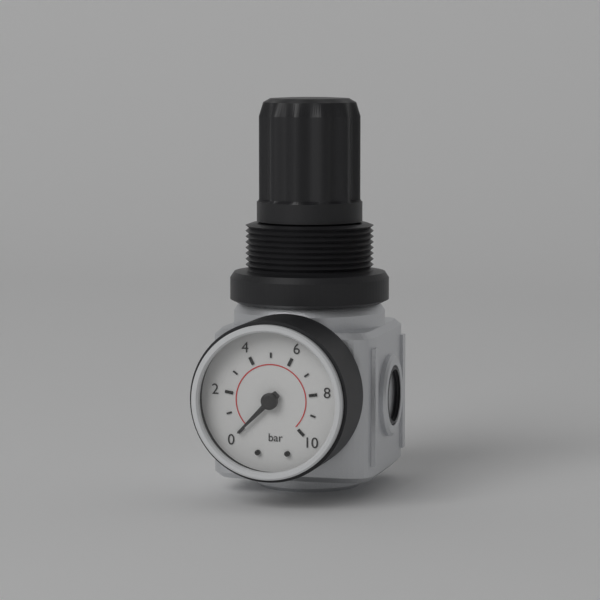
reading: 0 bar
